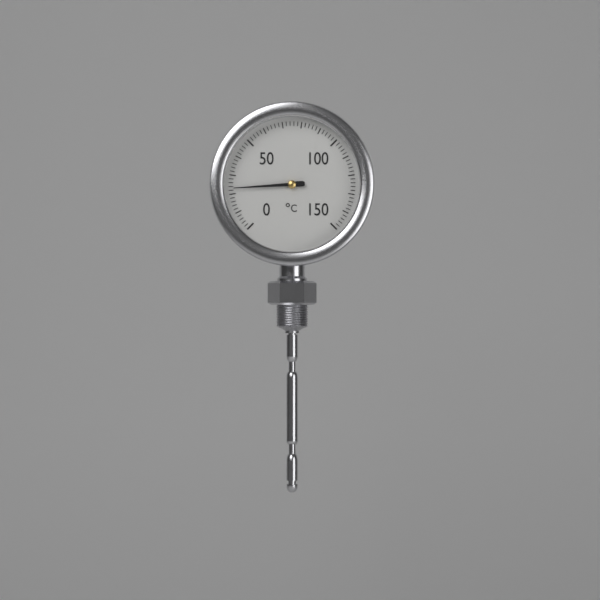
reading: 23 °C
